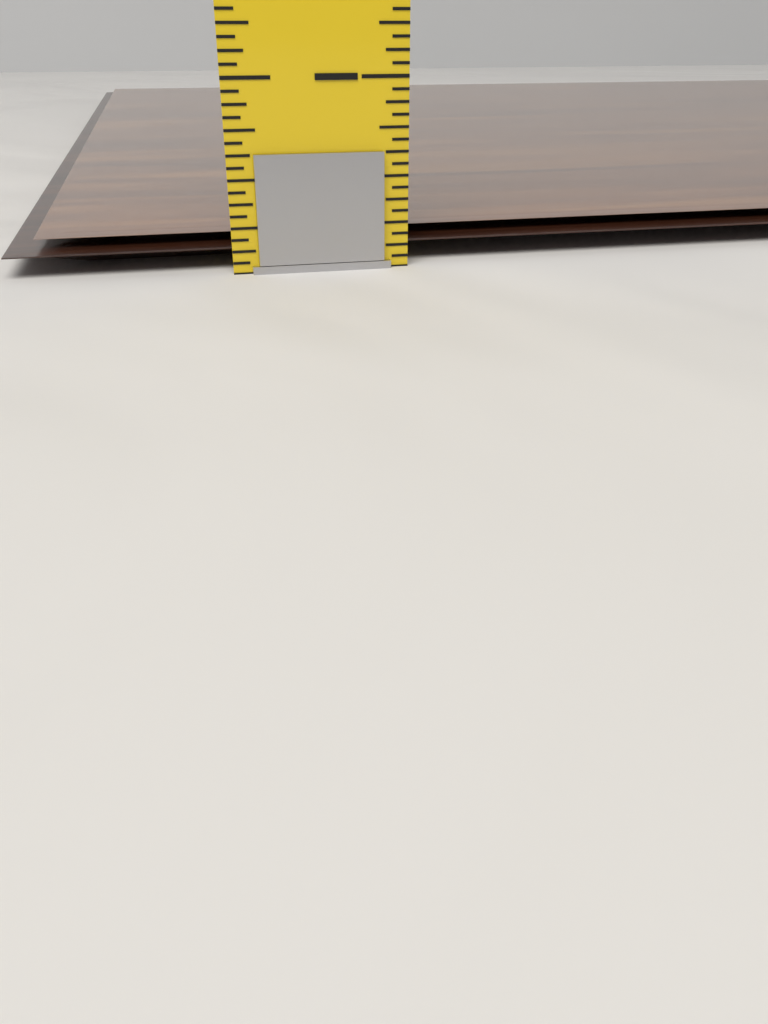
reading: 0.1875 in
